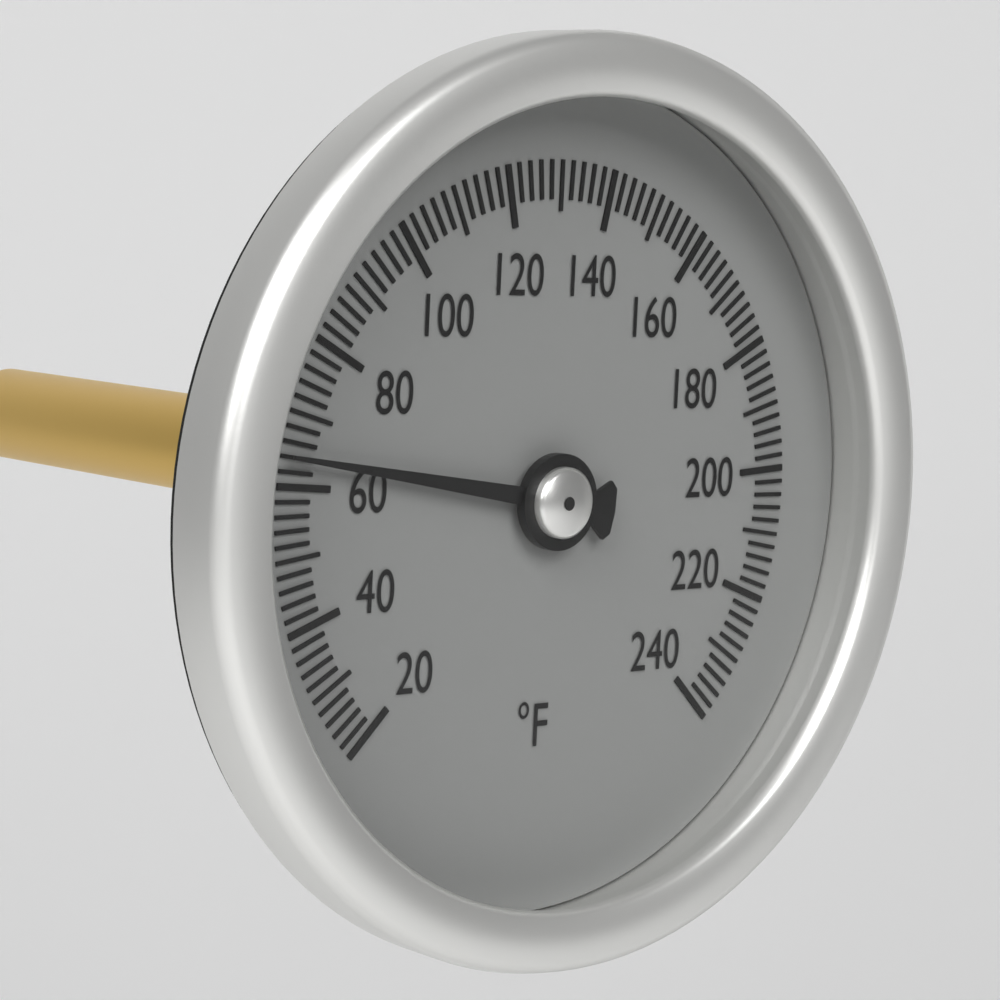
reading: 64 °F
